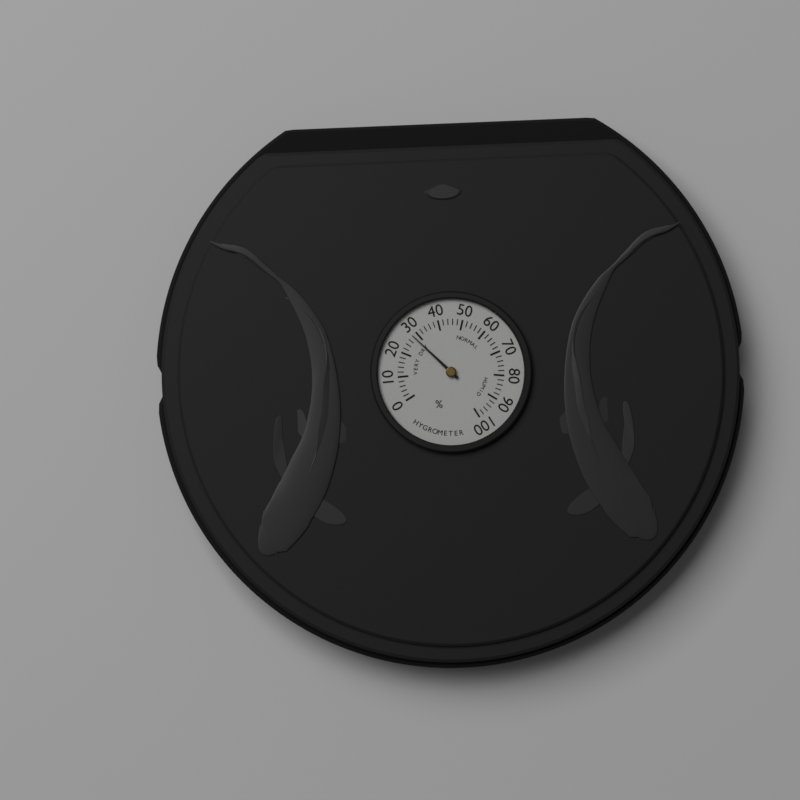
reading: 28 %
